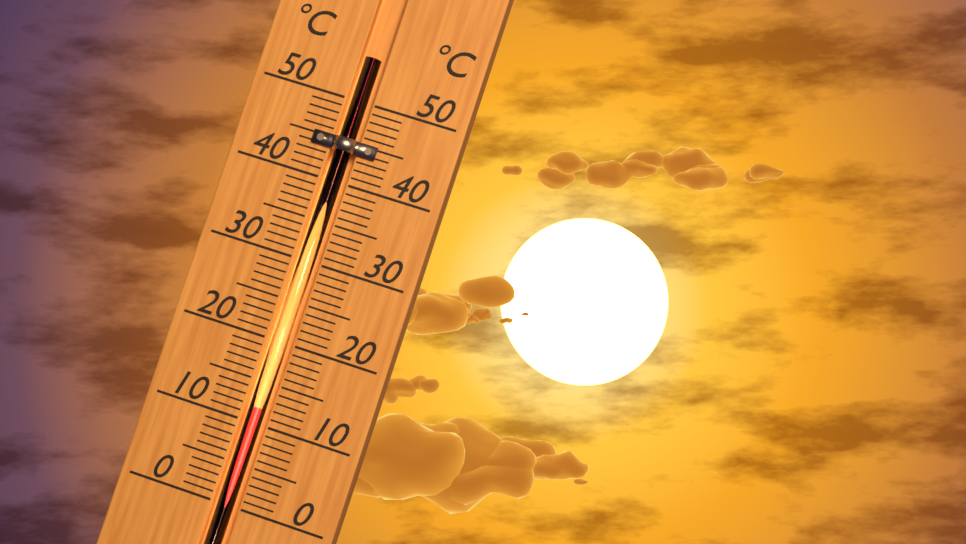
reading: 12 °C
